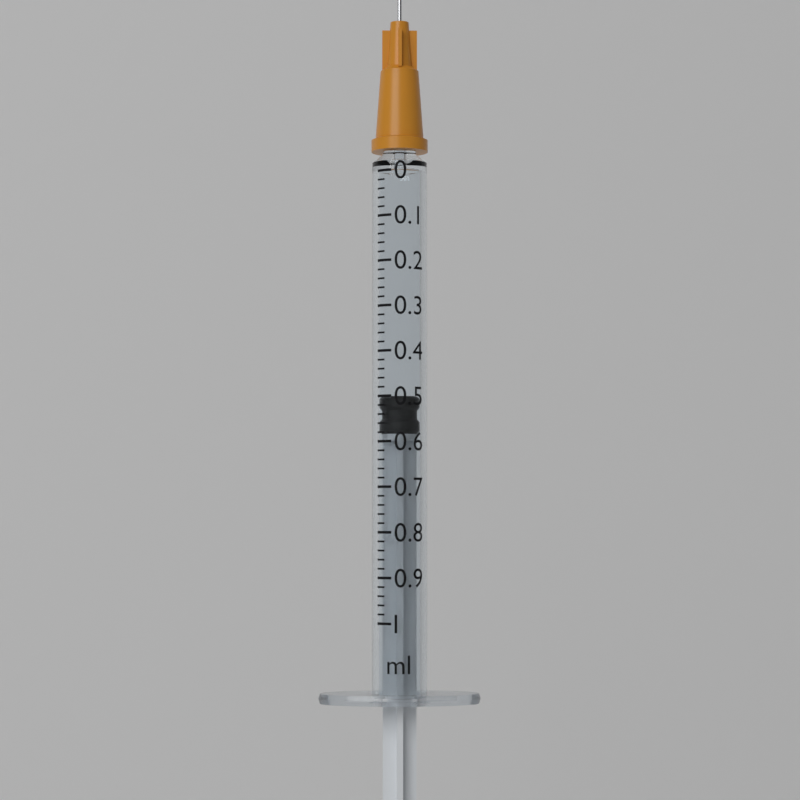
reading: 0.50 ml
